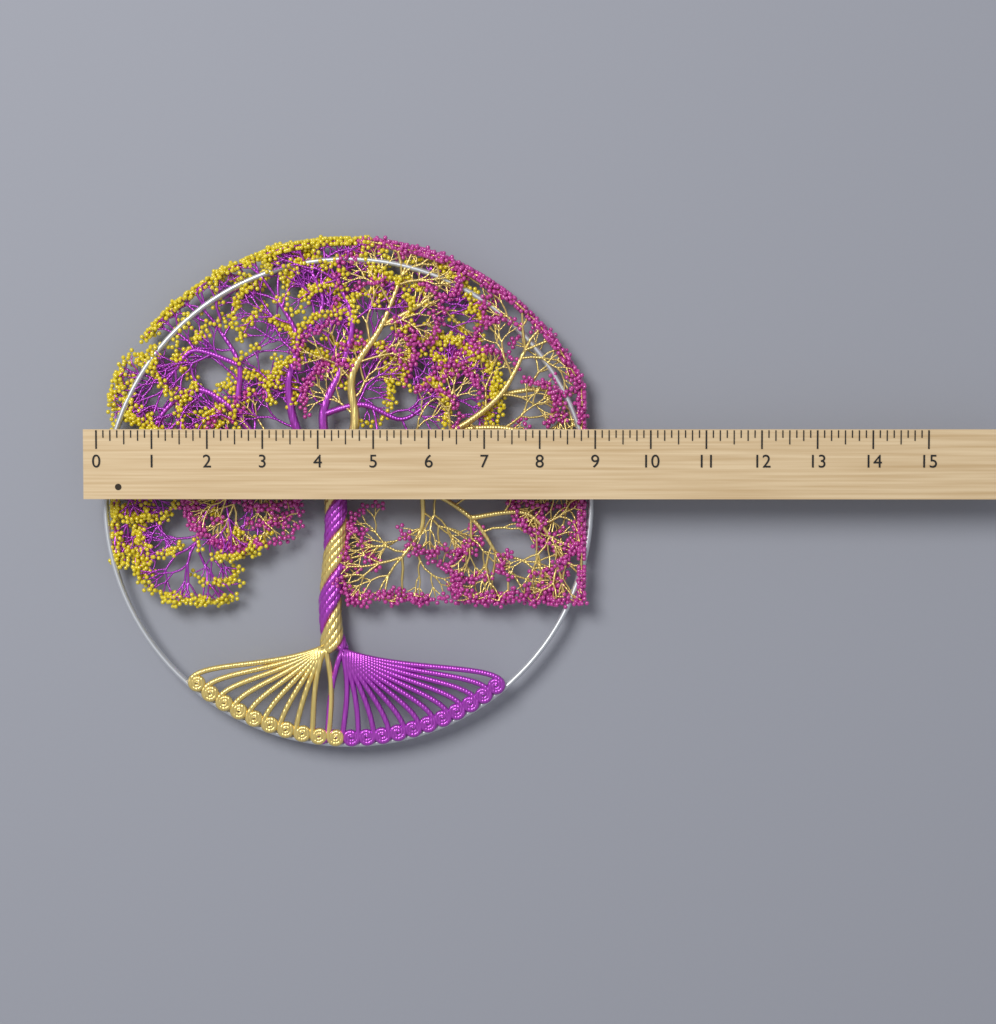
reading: 9.000 (no unit)
